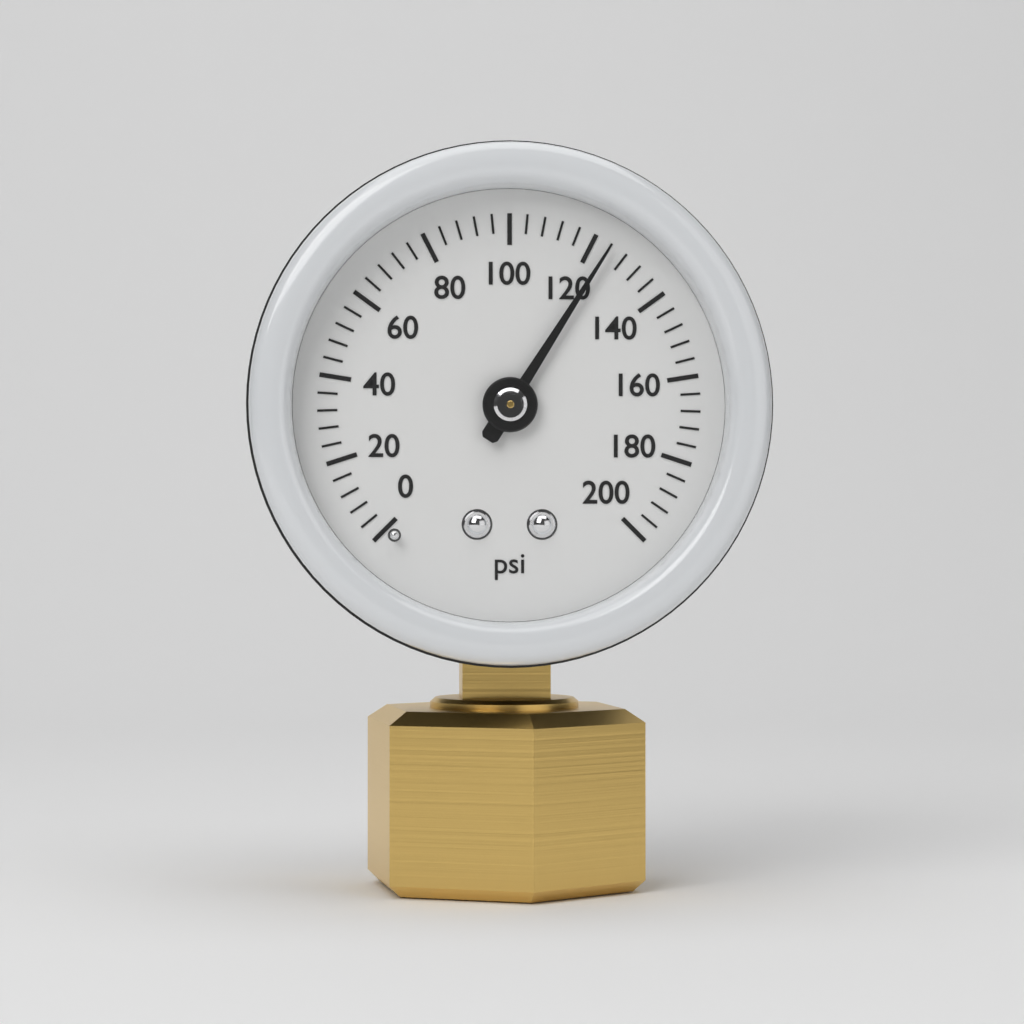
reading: 124 psi
